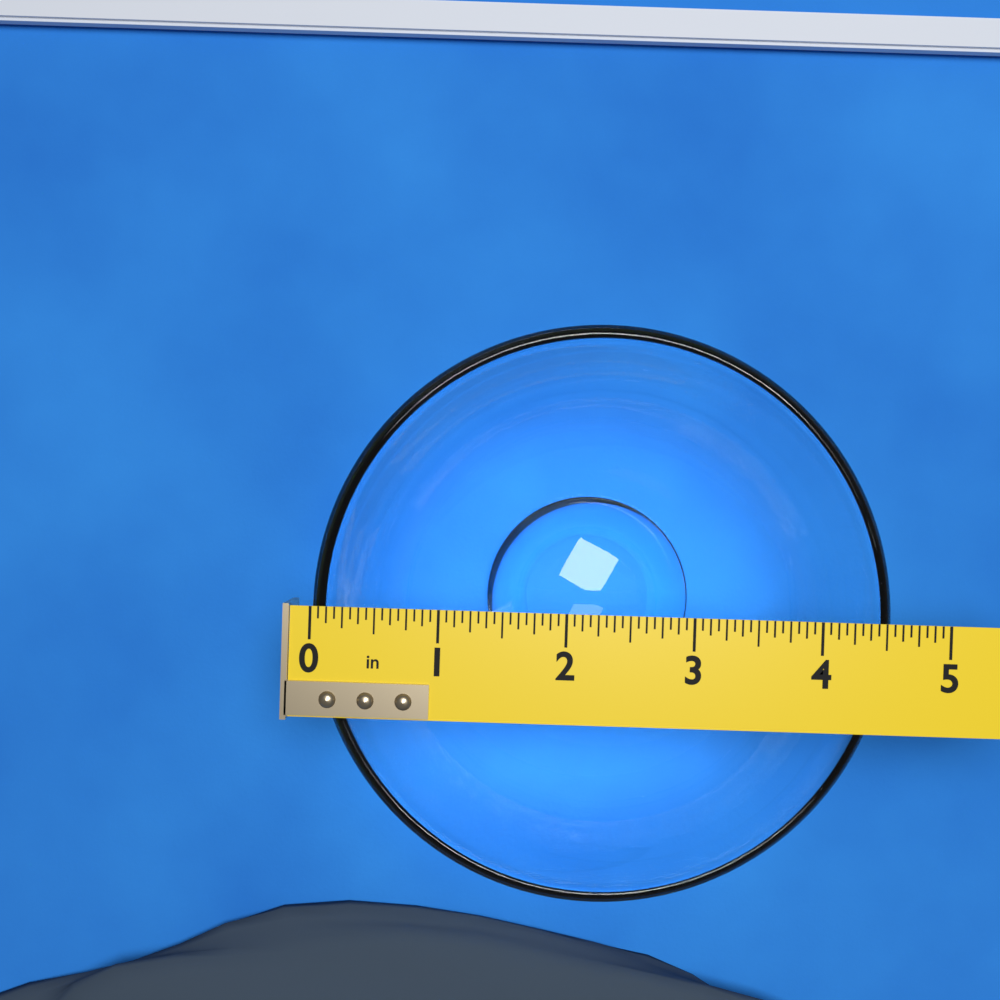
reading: 4.5625 in
